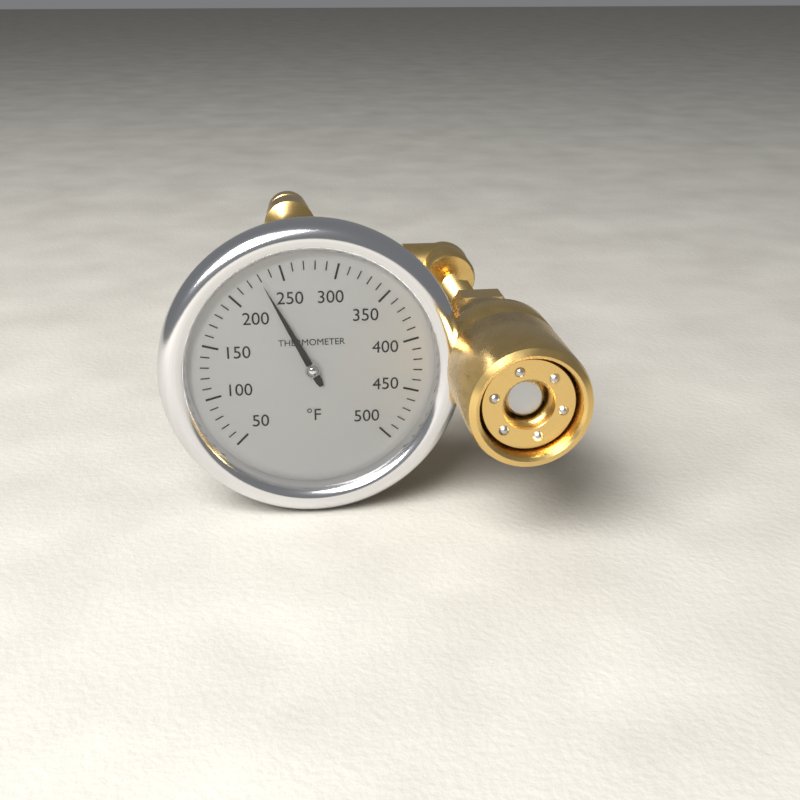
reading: 230 °F
